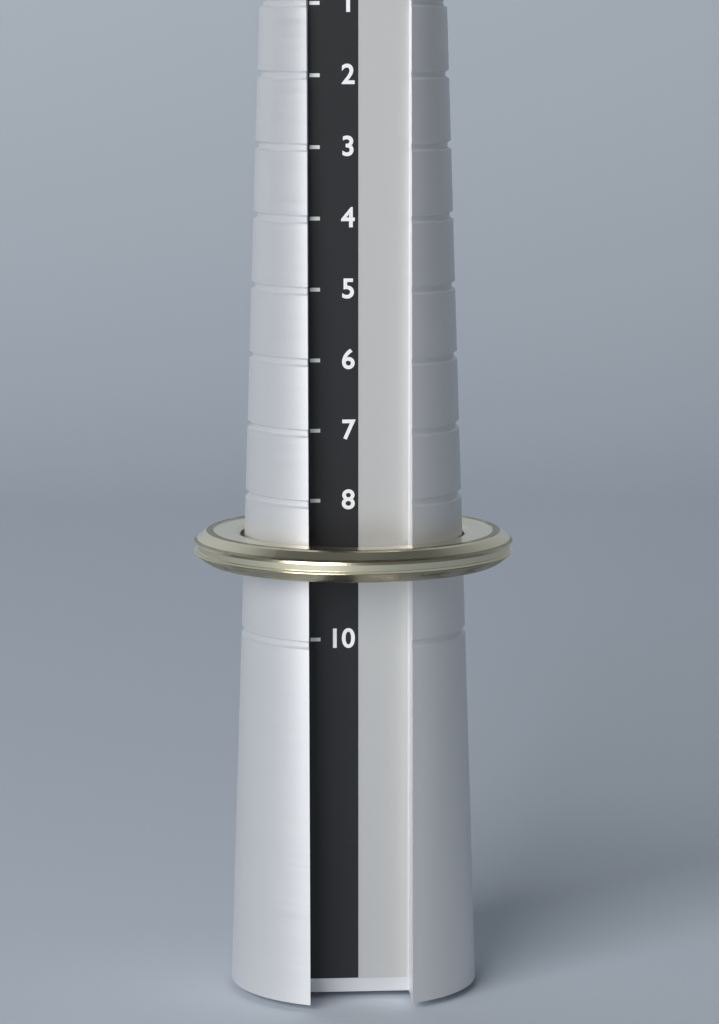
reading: 9 (no unit)
